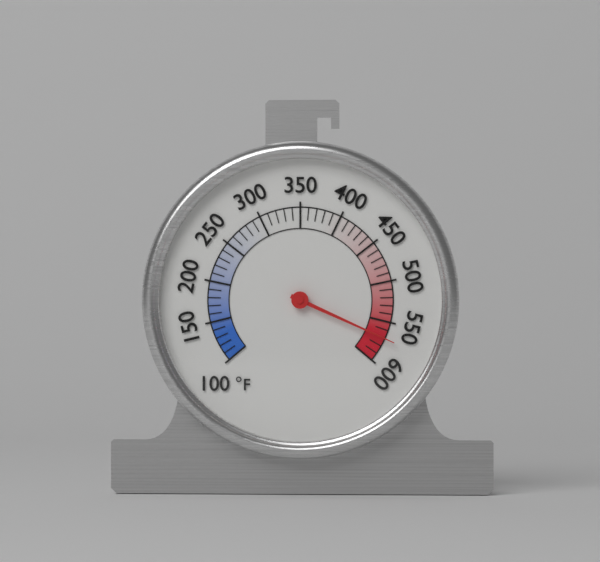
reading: 570 °F
